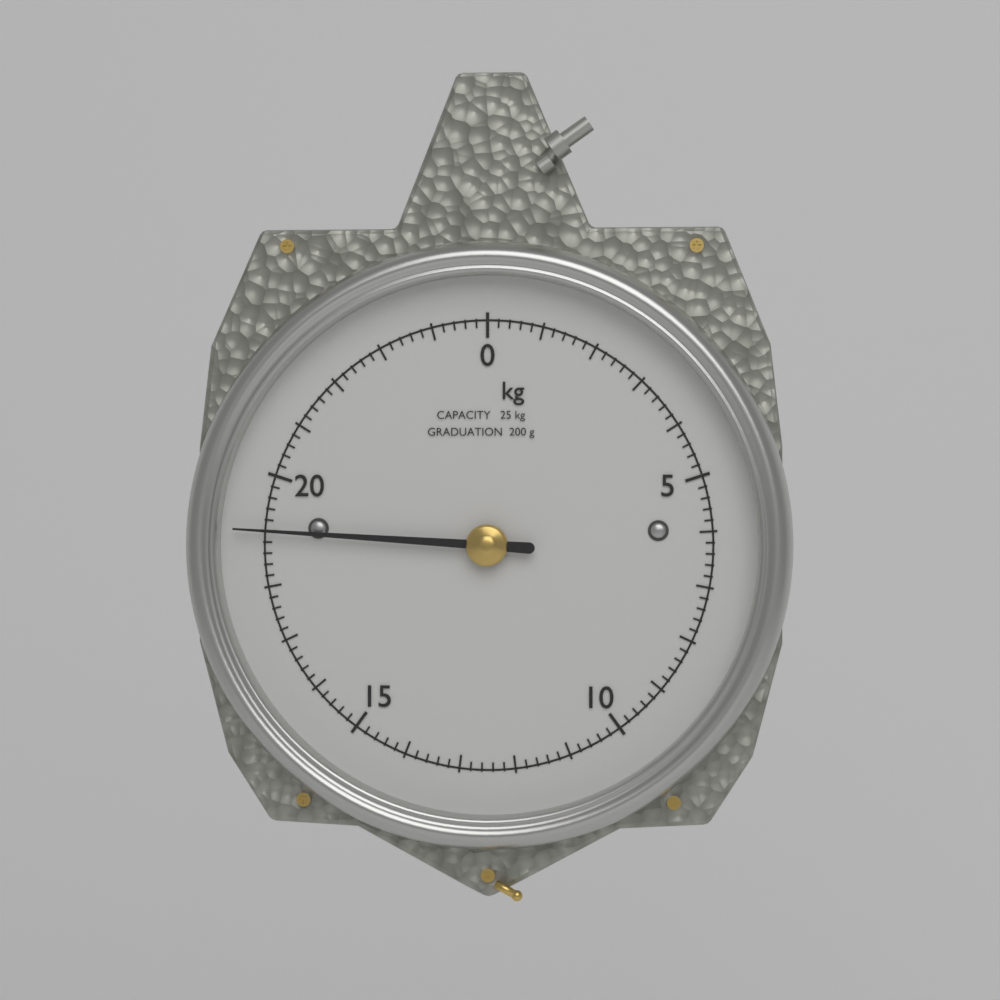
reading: 19.0 kg
